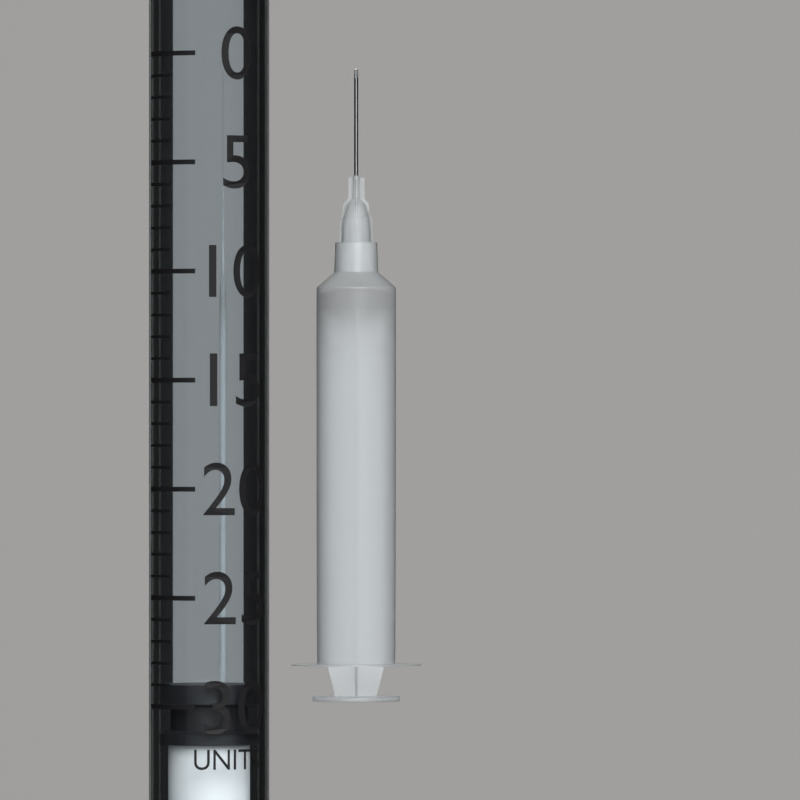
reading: 29 units
